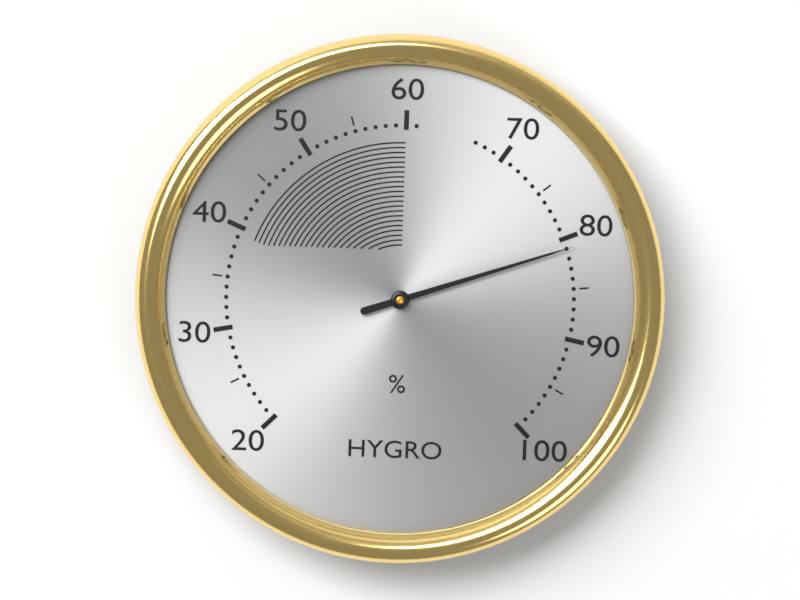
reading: 81 %
